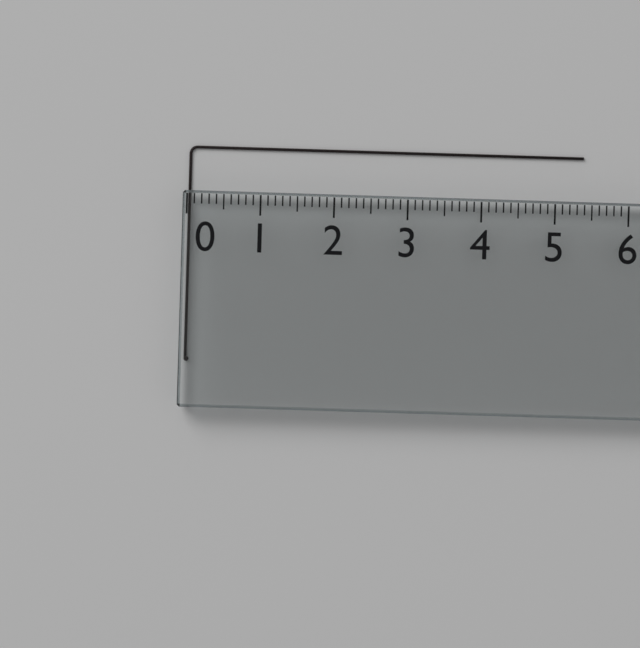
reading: 5.4 (no unit)
